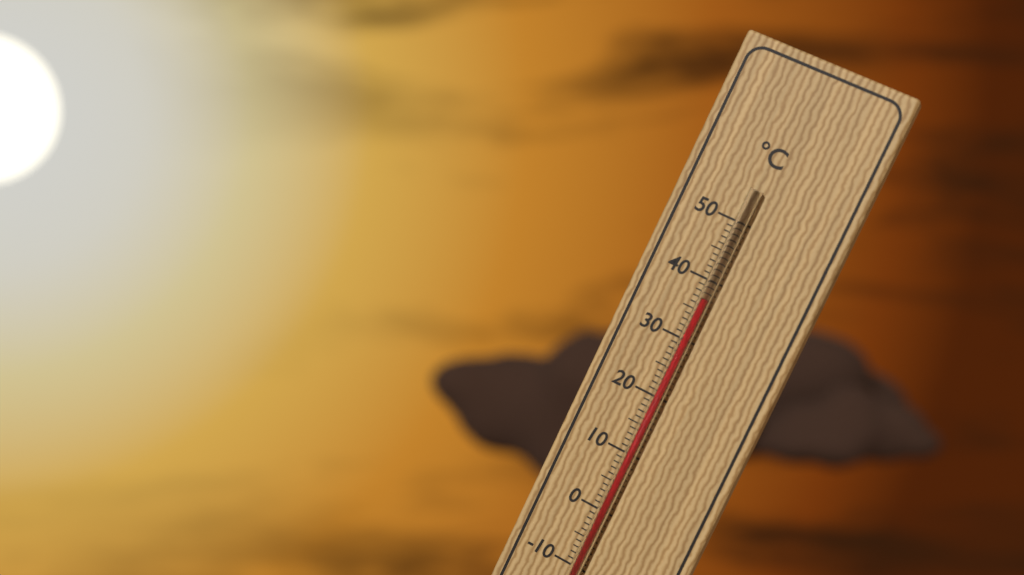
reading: 37 °C
